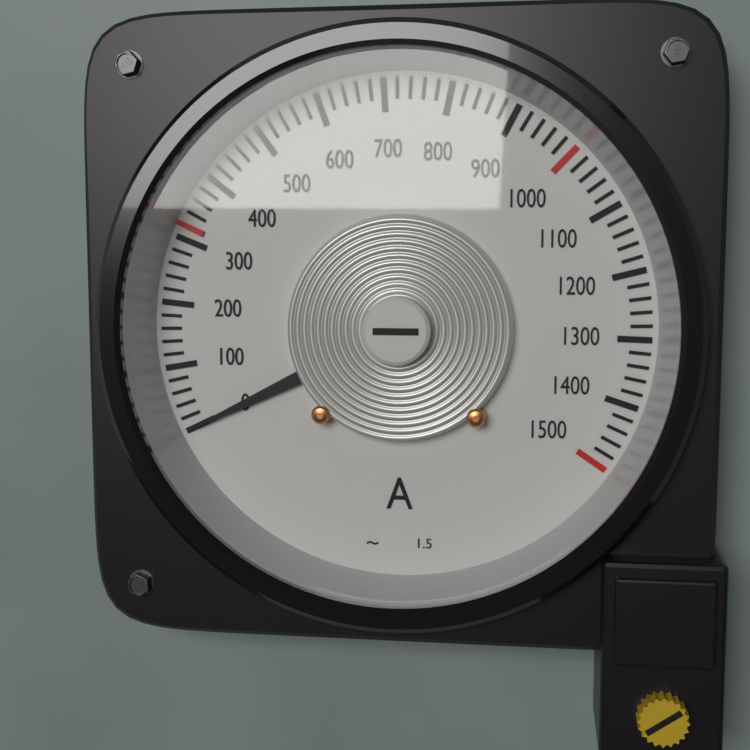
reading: 0 A
